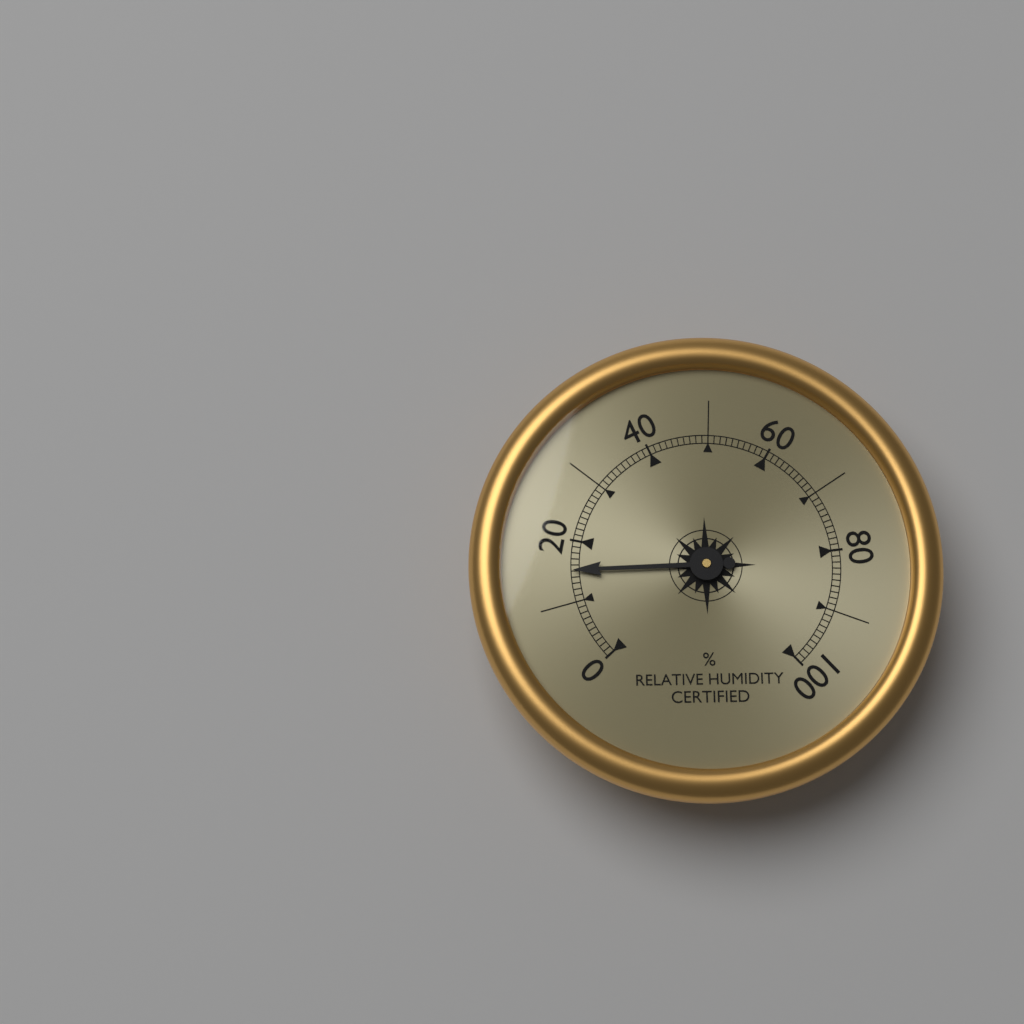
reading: 15 %
